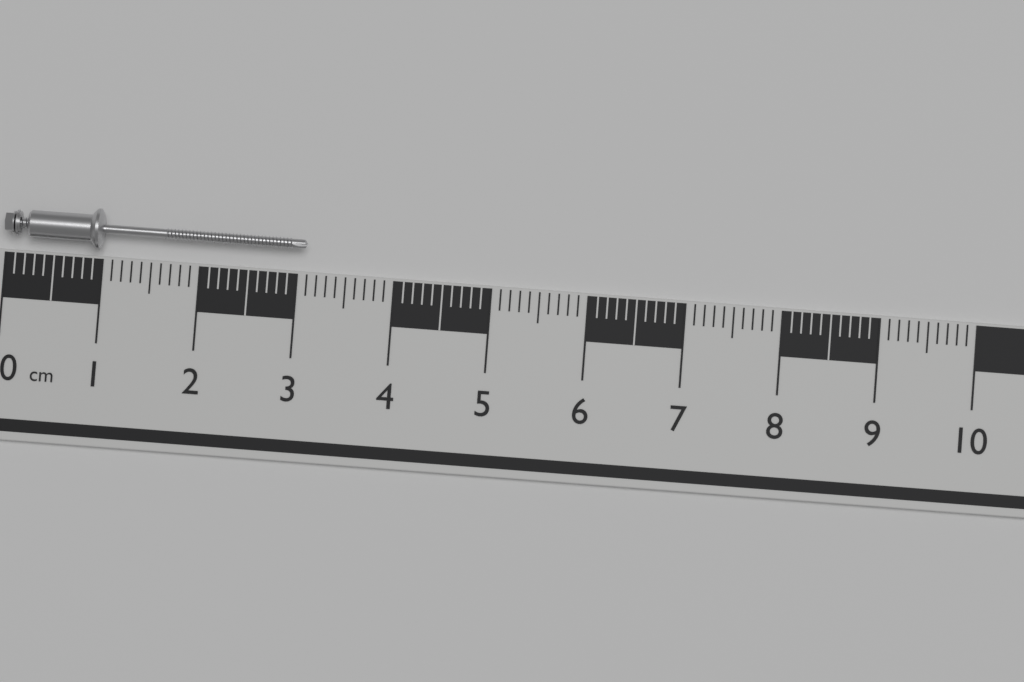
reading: 3.1 cm
